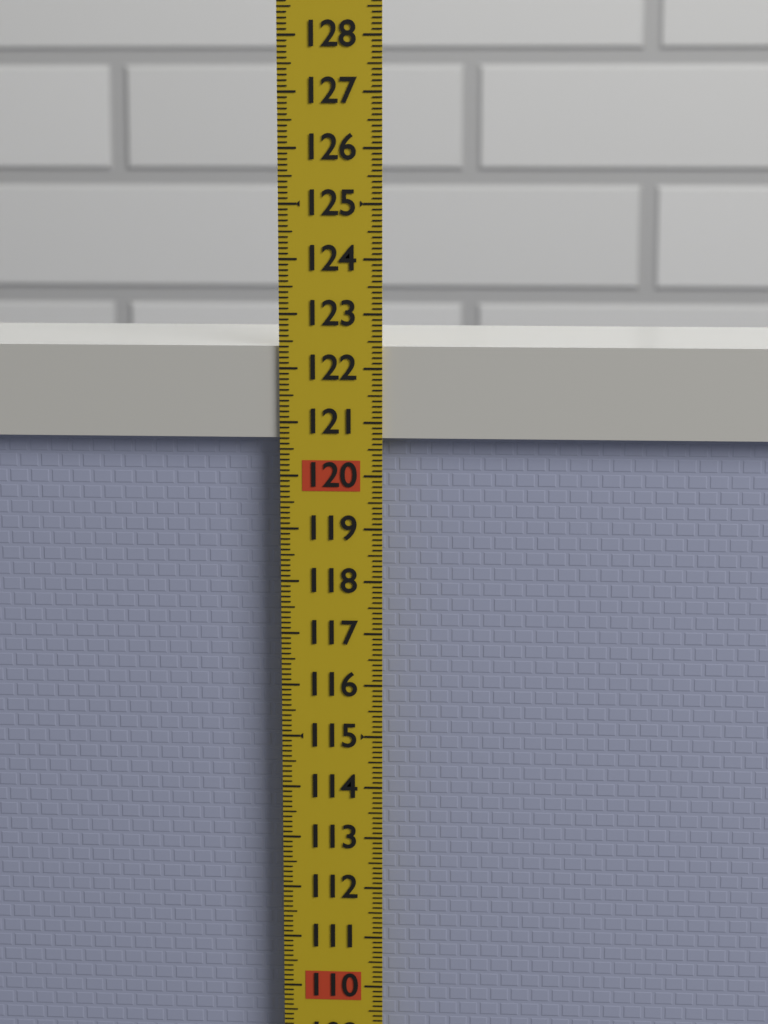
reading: 122.4 (no unit)
